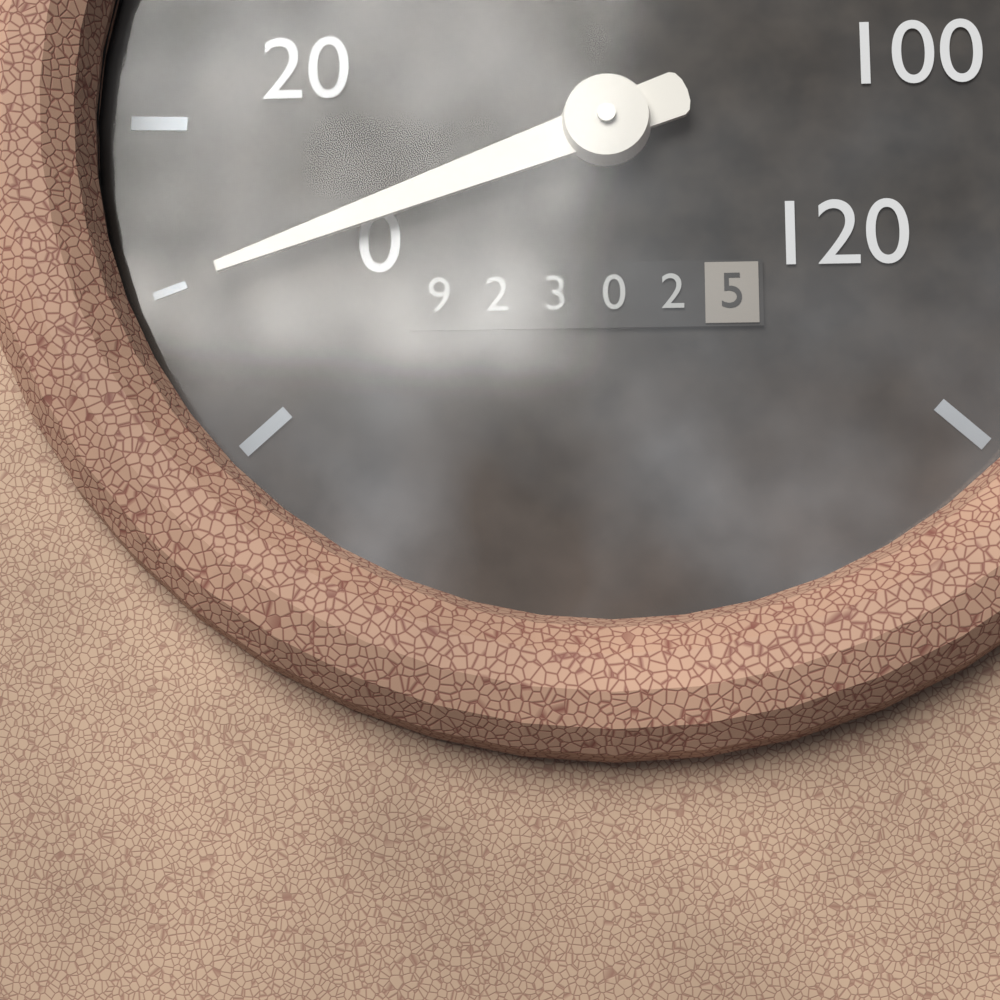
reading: 10 (no unit)
